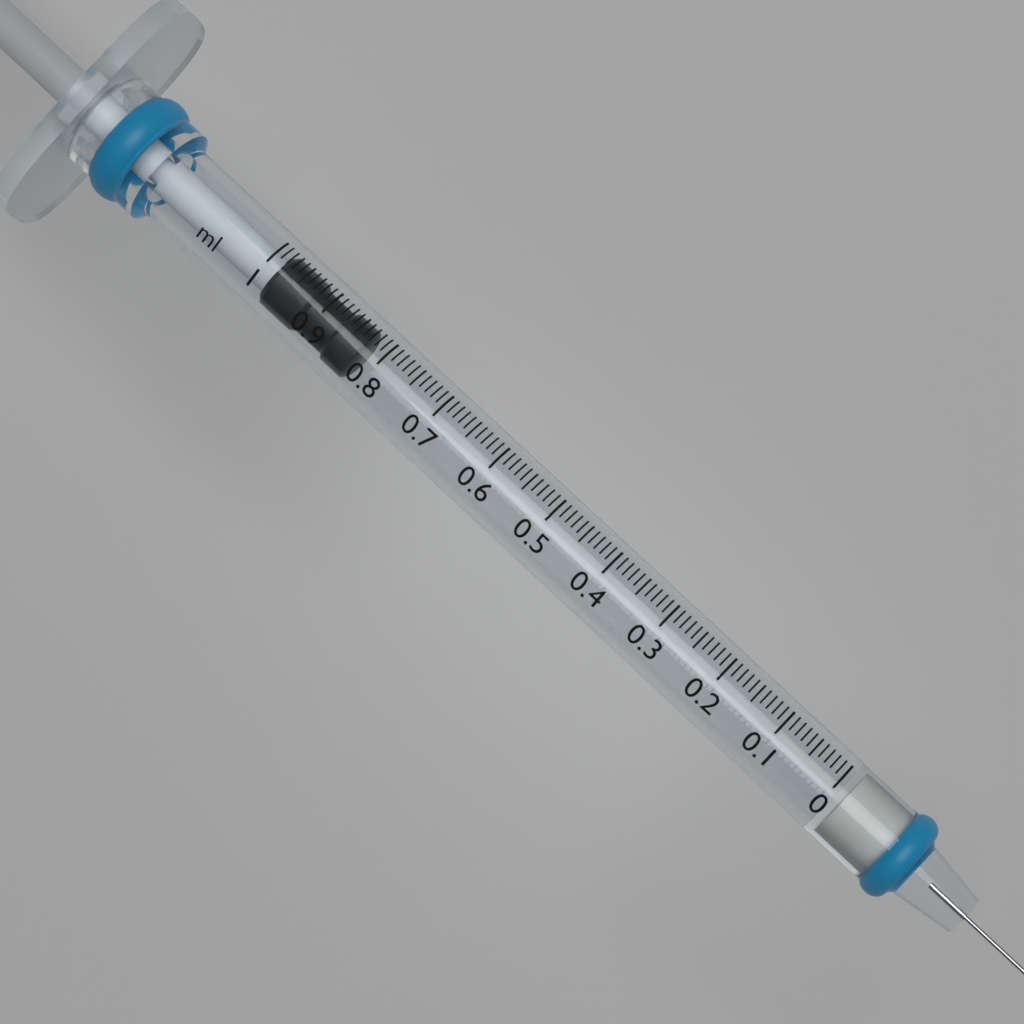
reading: 0.83 ml
